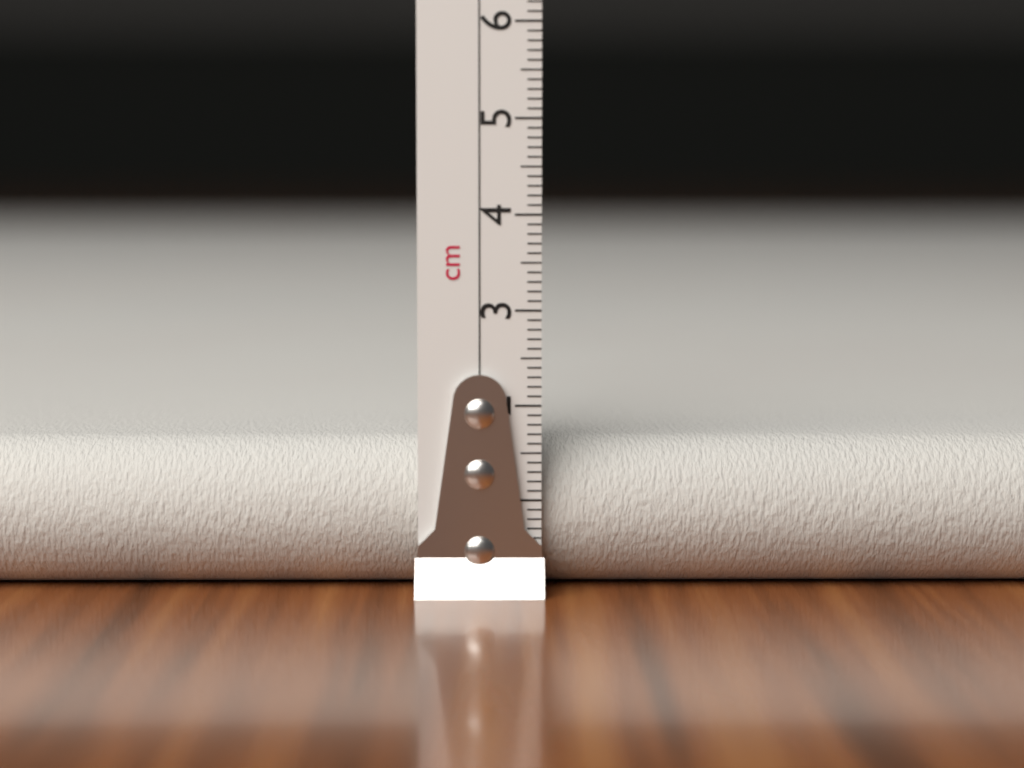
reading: 1.6 cm
